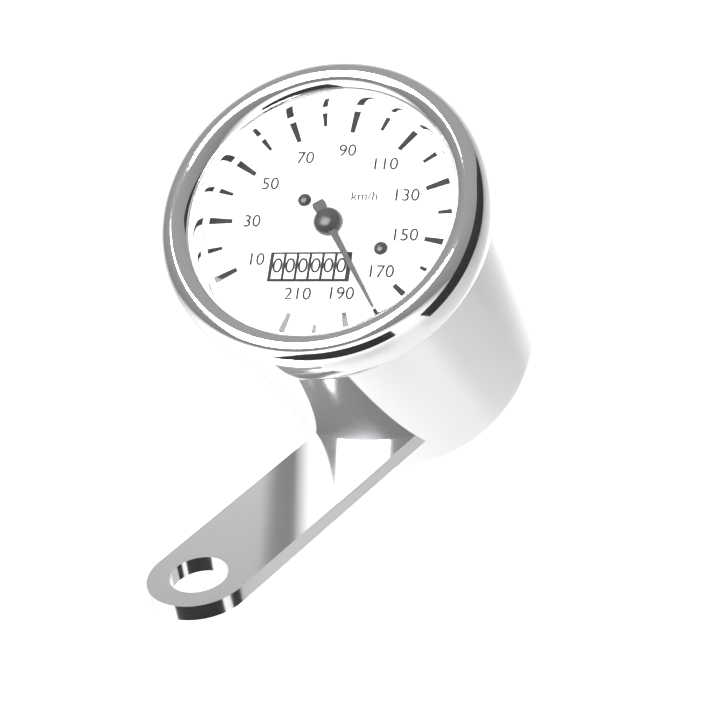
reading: 180 km/h
